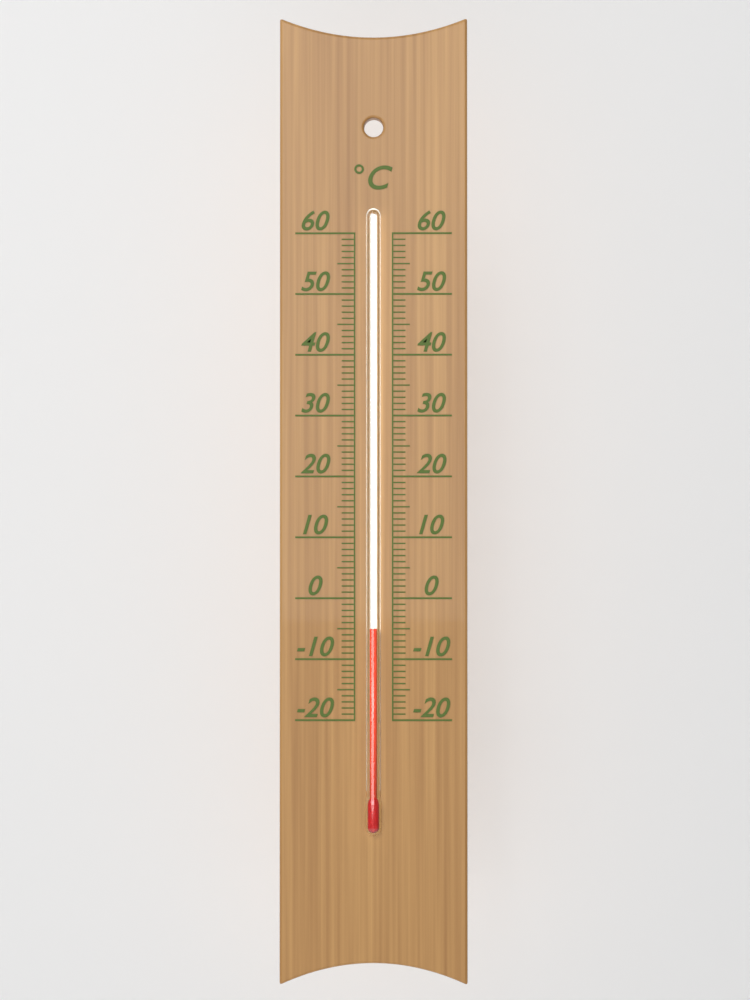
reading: -5 °C
